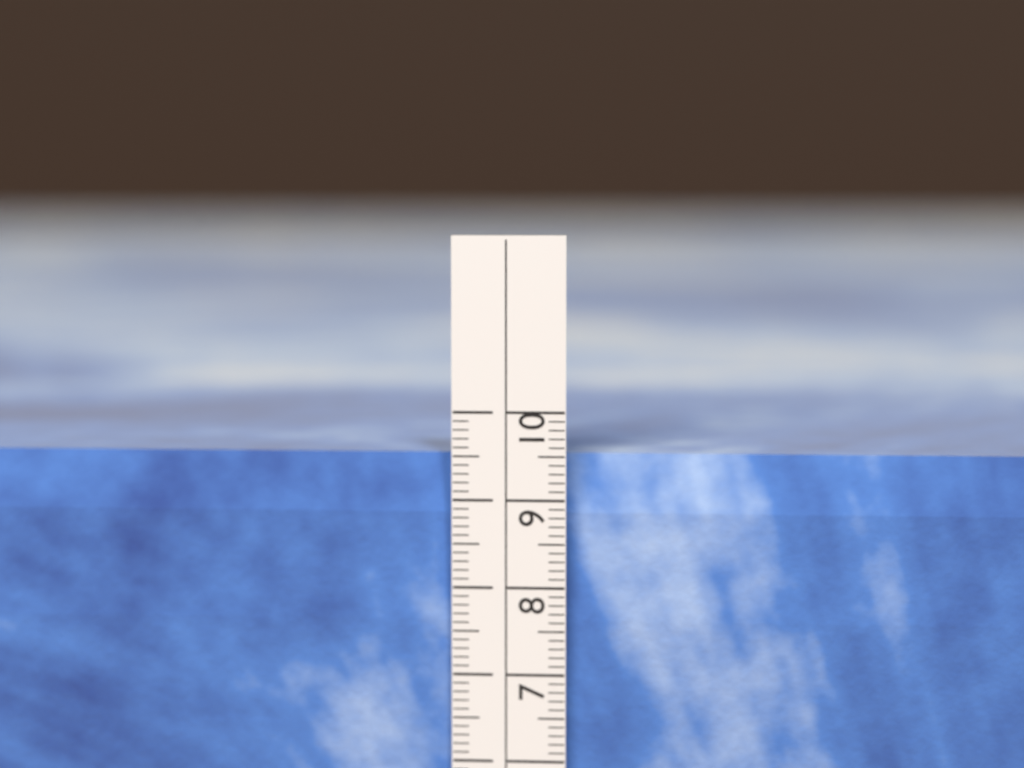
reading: 9.5 cm
